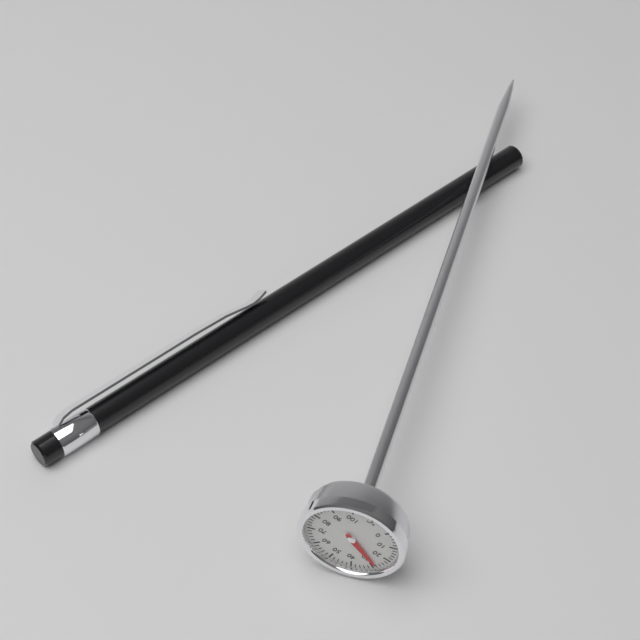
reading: 28 °C
